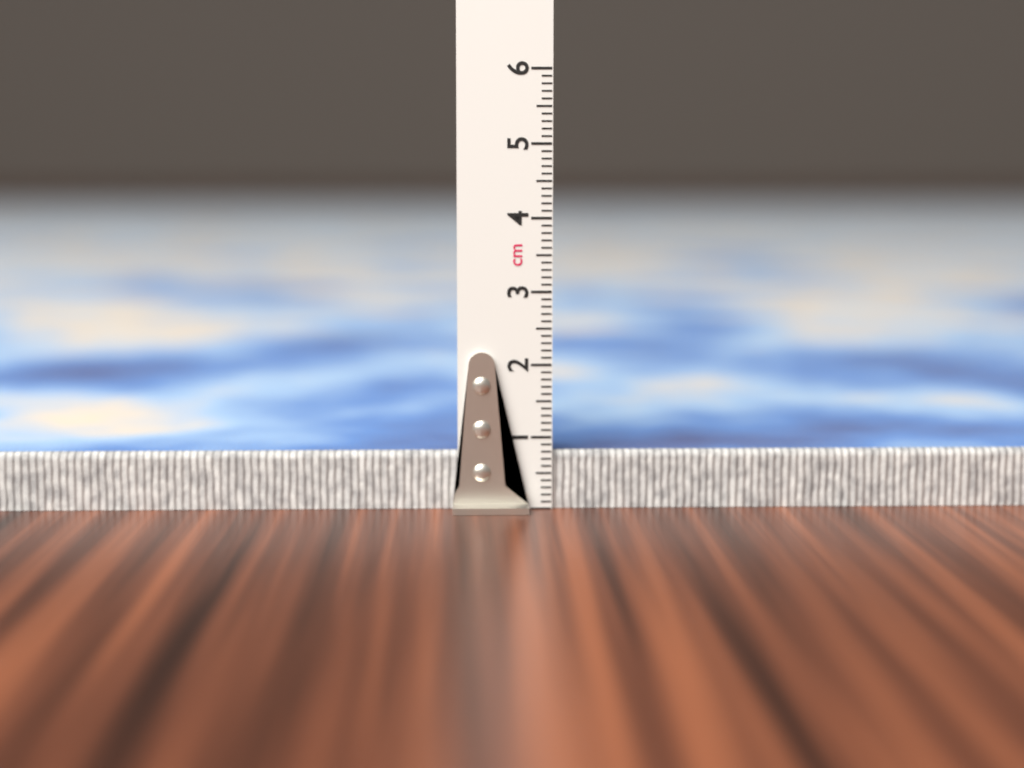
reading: 0.8 cm
